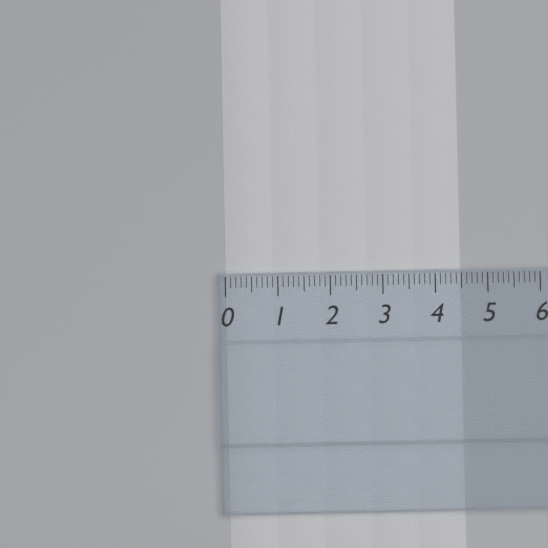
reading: 4.5 (no unit)
